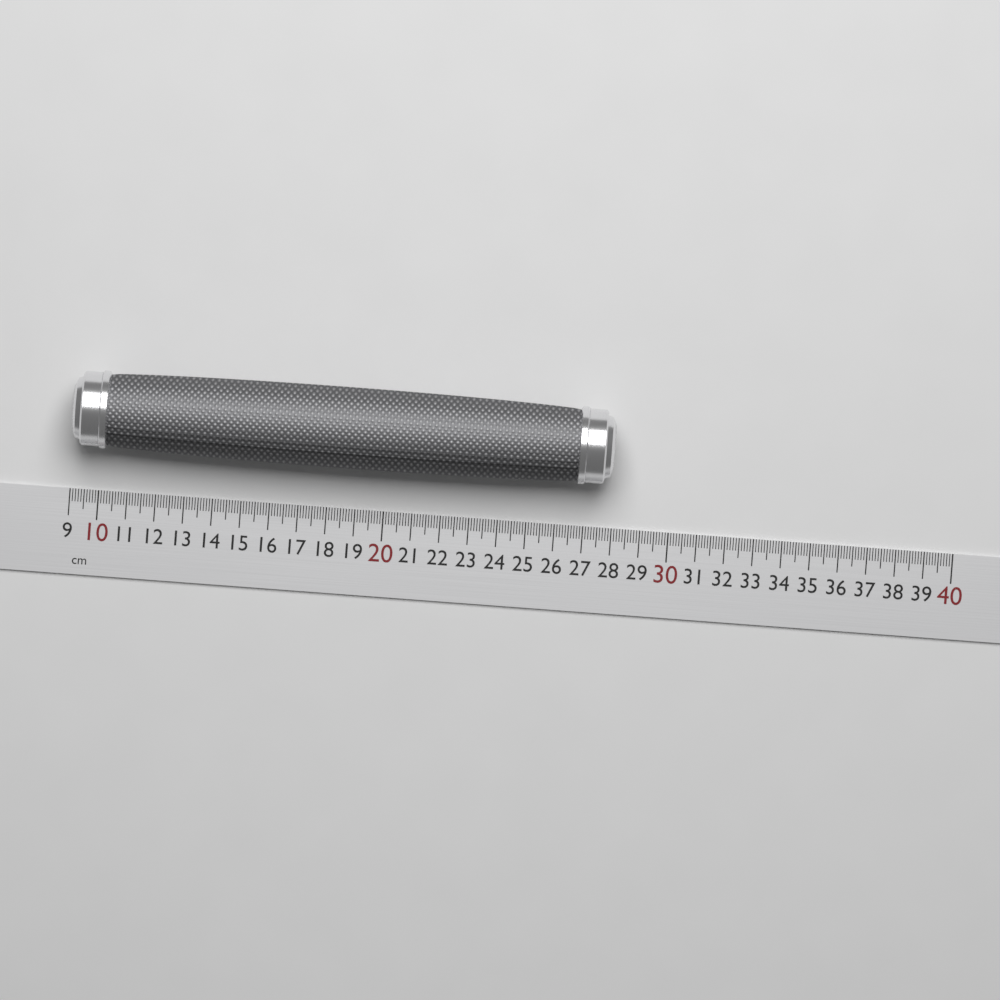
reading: 27.9 cm
